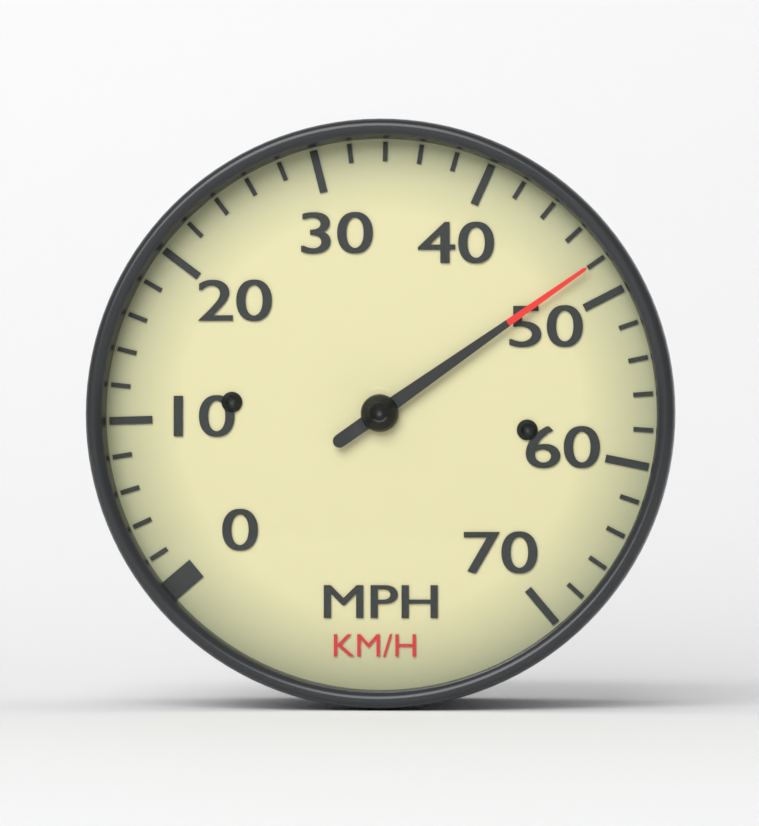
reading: 48 mph
